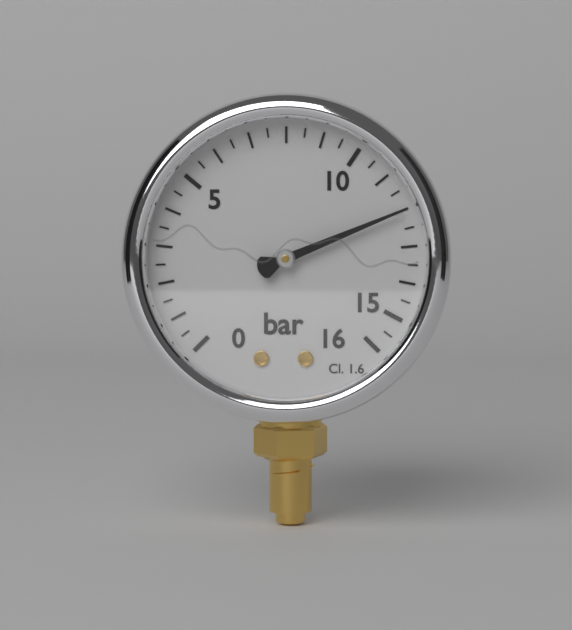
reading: 12.0 bar
